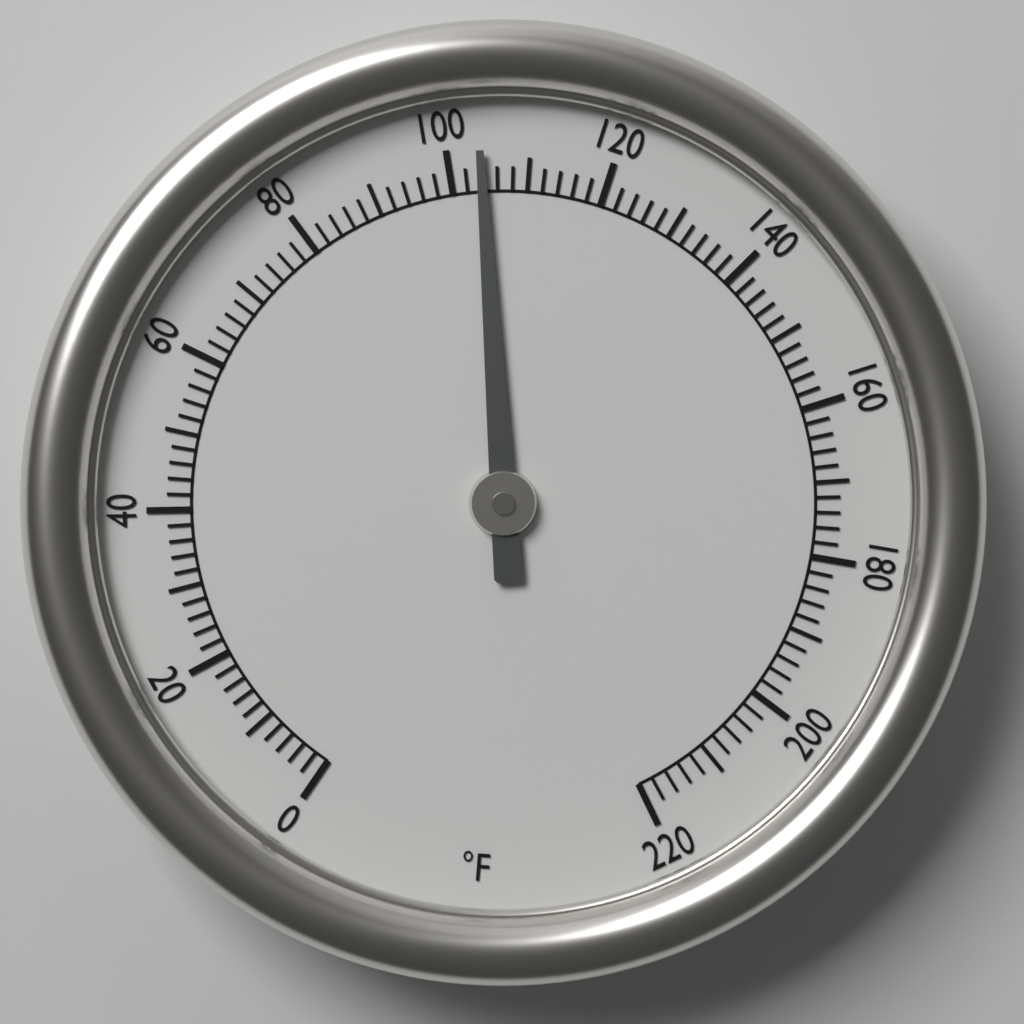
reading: 104 °F
